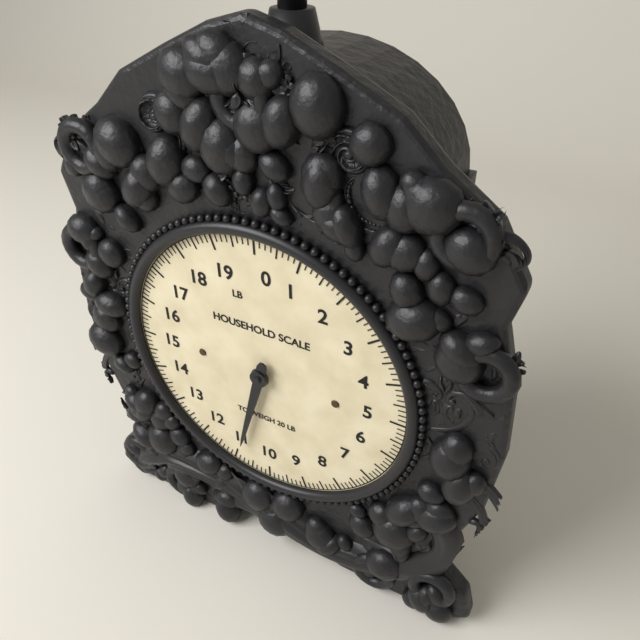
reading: 10.875 lb
